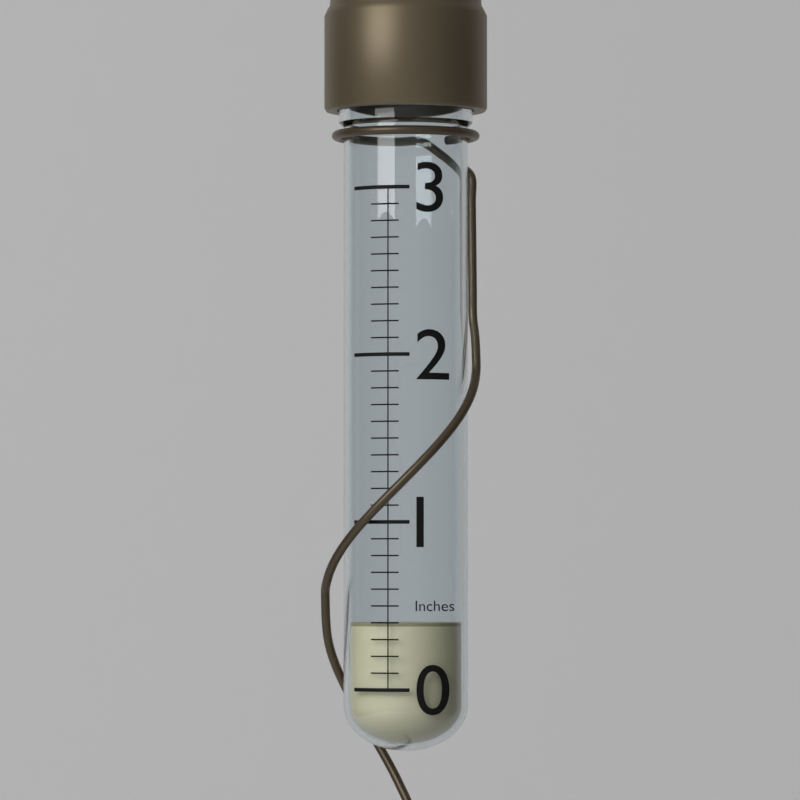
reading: 0.4 in
